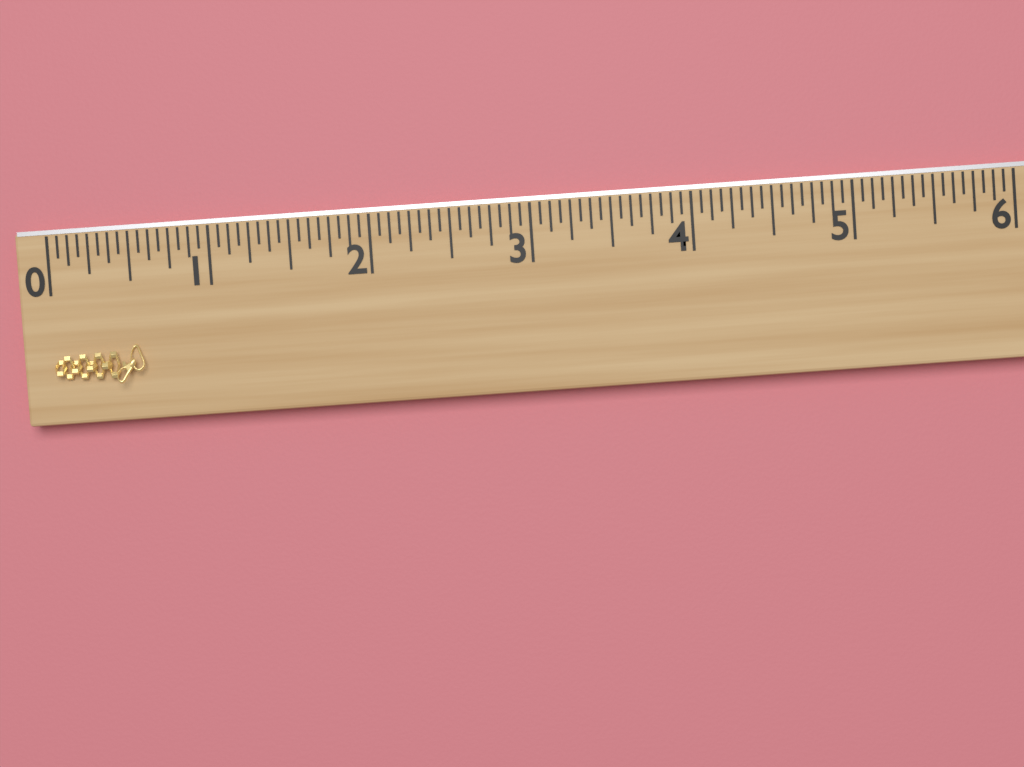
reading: 0.5625 (no unit)
